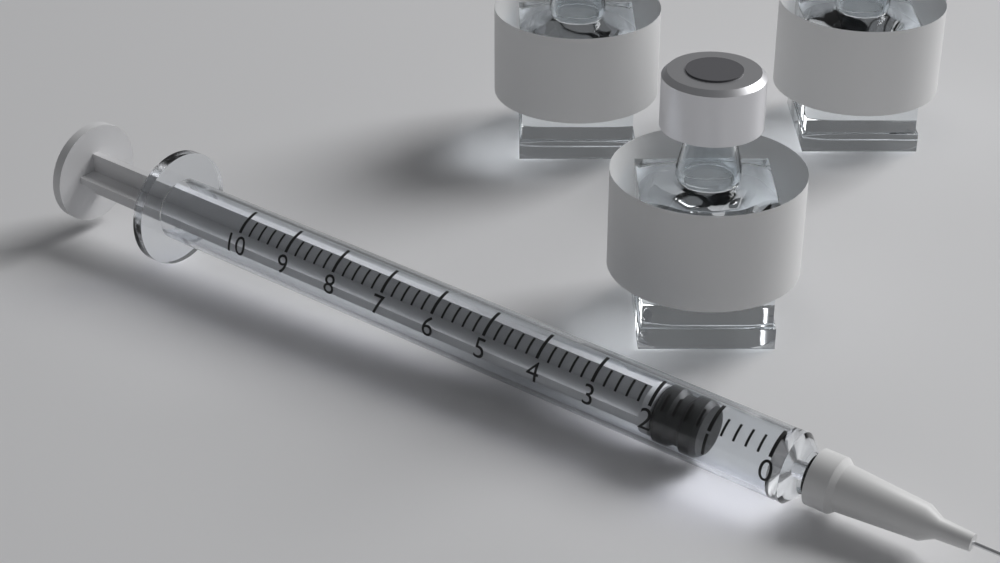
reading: 1.2 (no unit)
